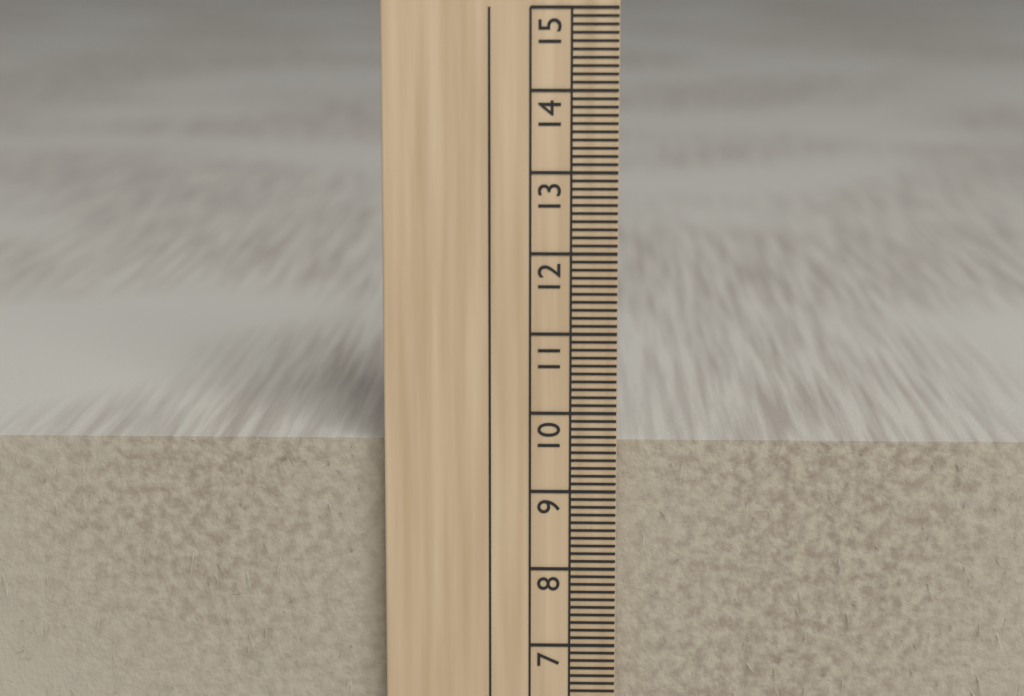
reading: 9.6 cm
